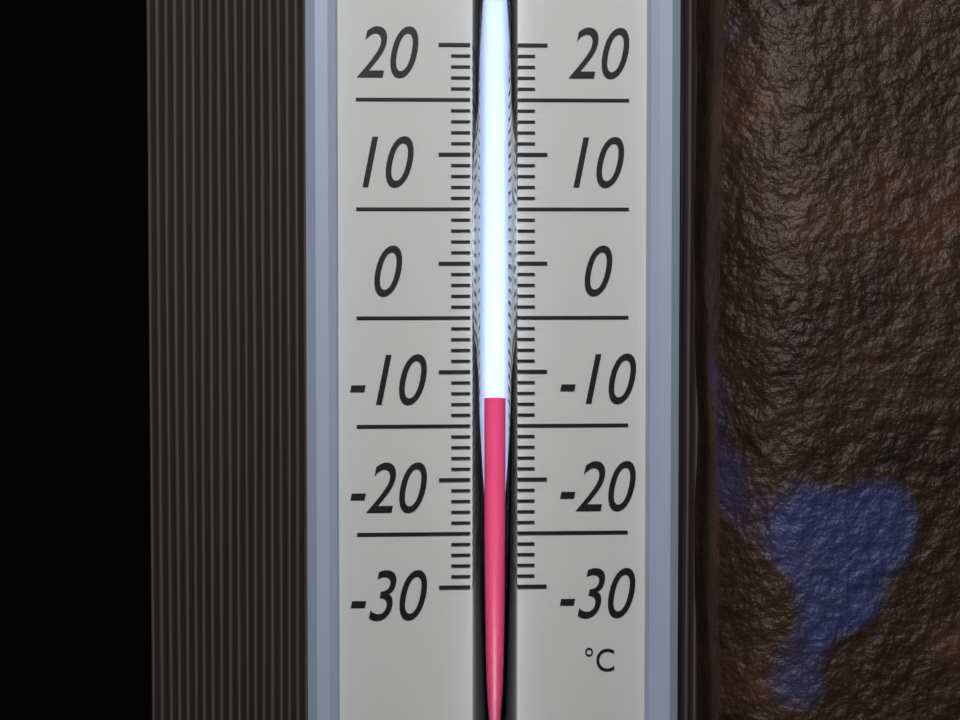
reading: -12 °C
